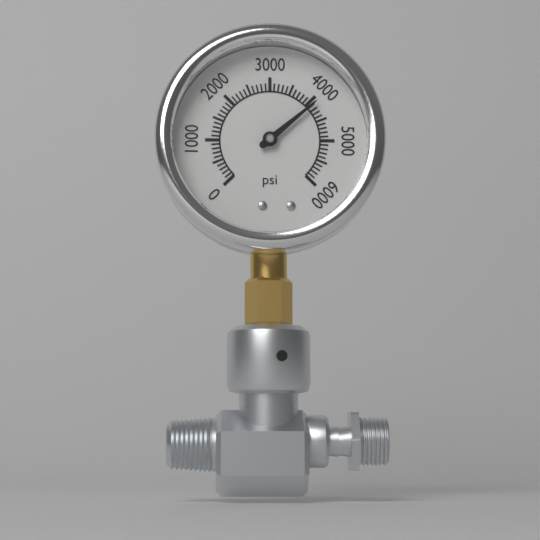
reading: 4100 psi
